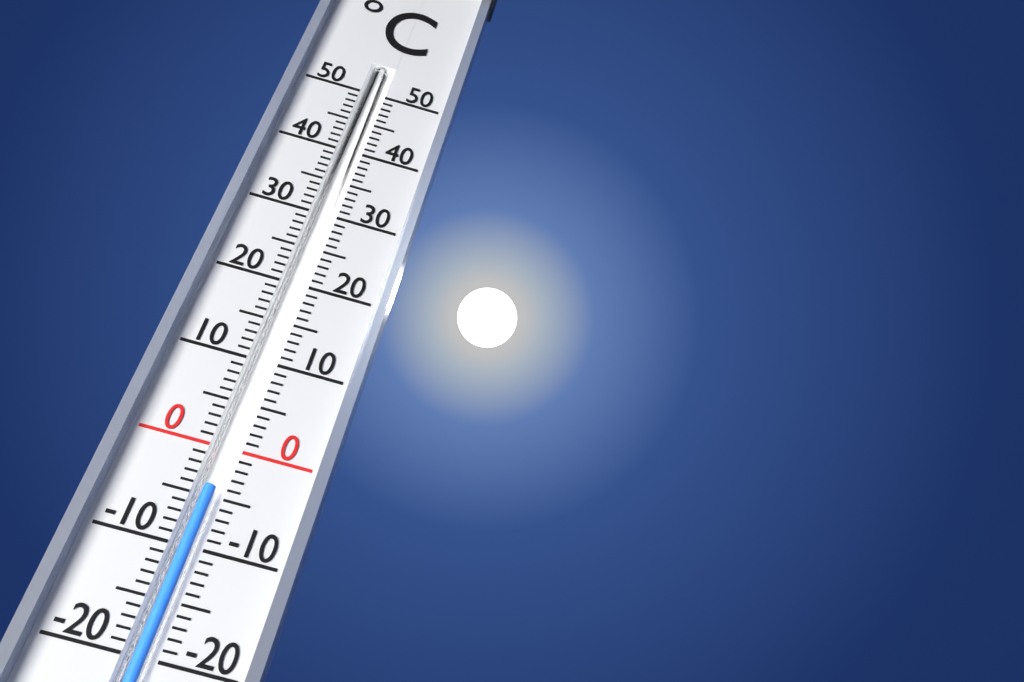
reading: -4 °C
